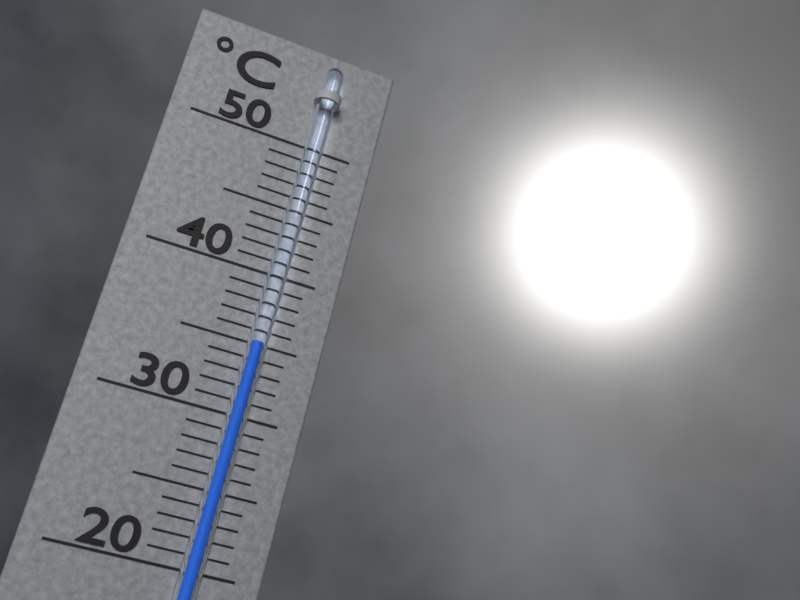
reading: 35 °C
